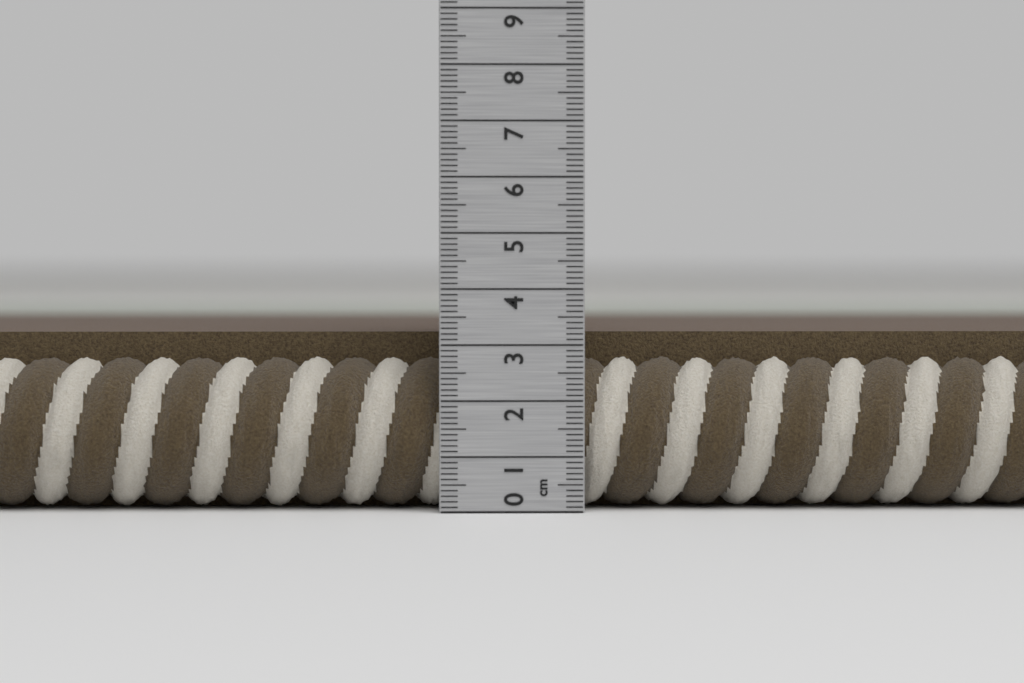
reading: 3.2 cm
